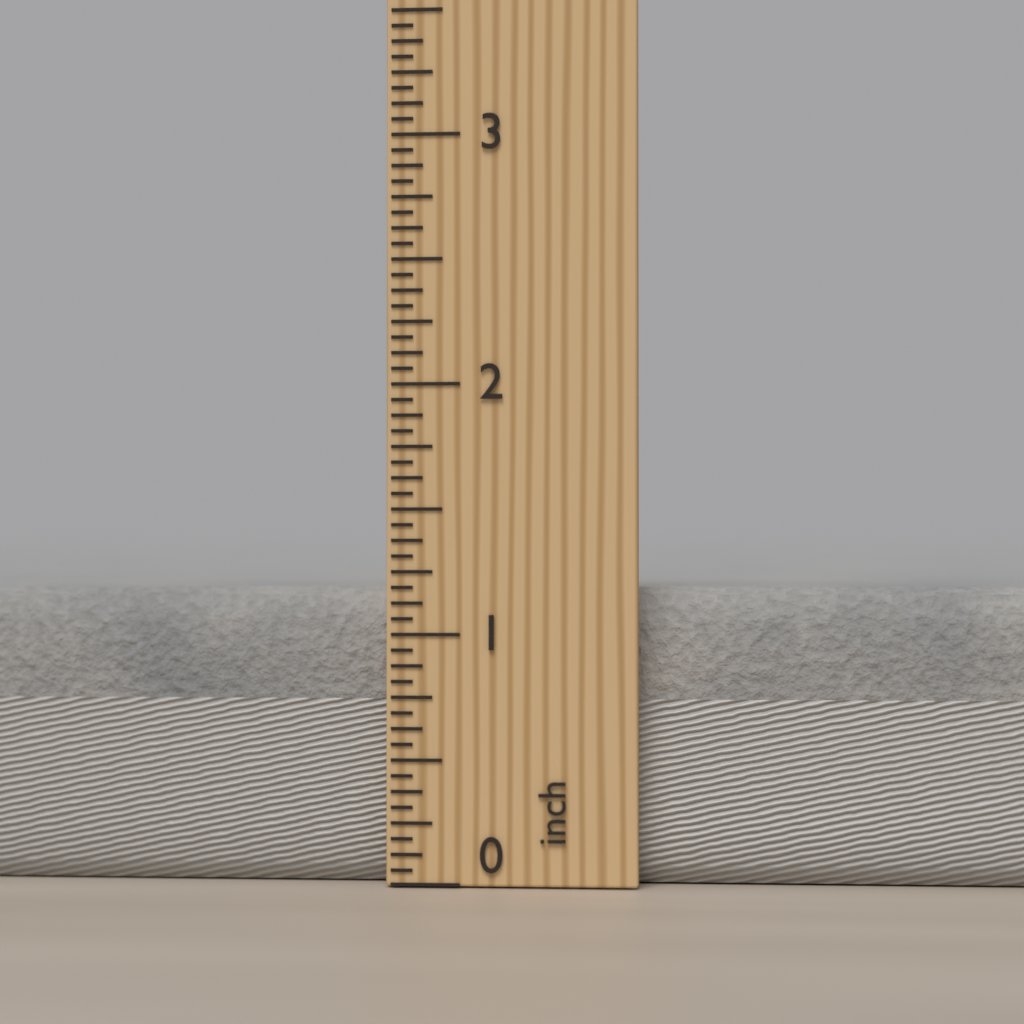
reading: 1.1875 inch
